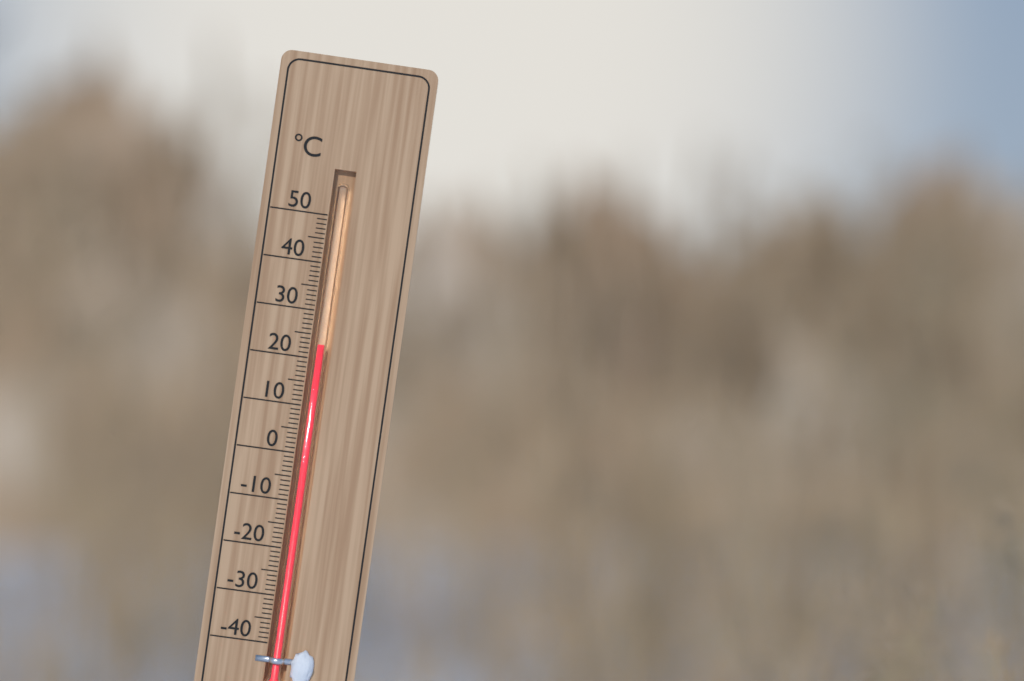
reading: 23 °C
